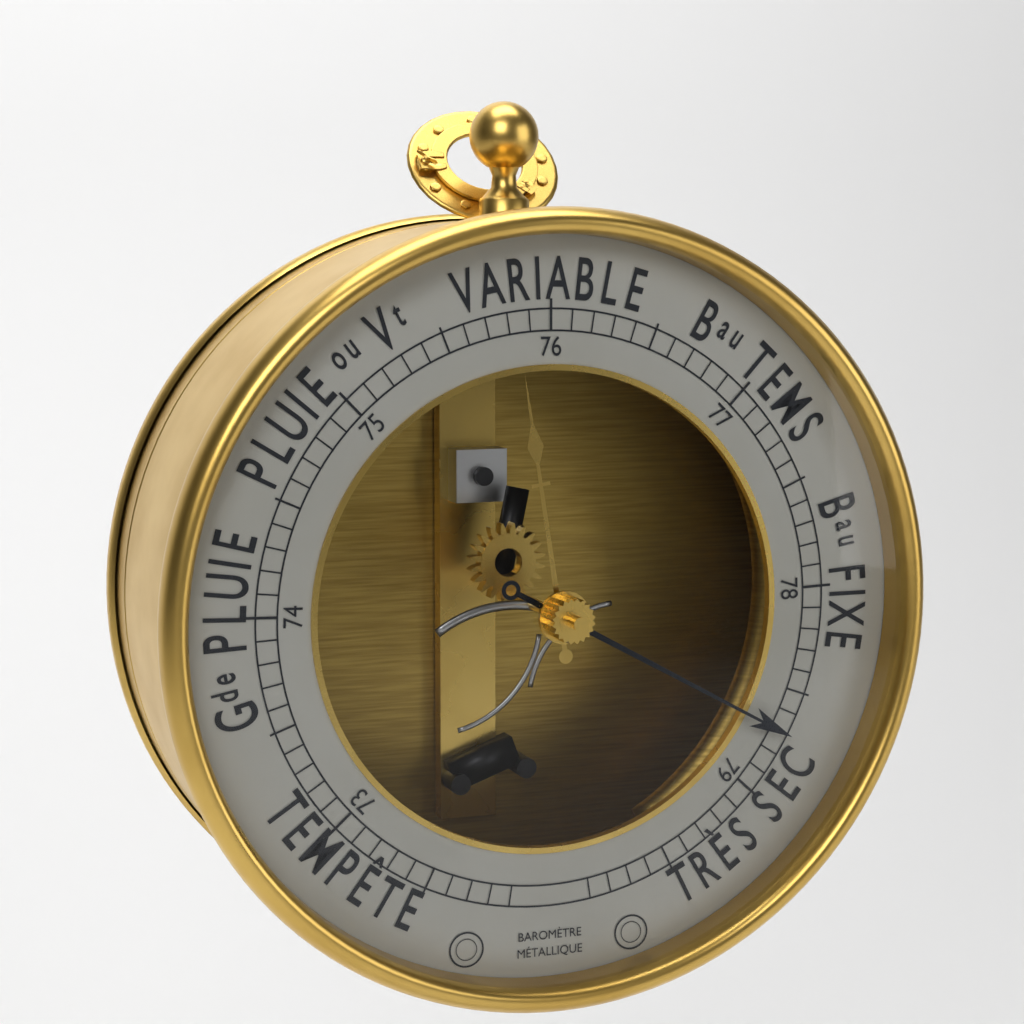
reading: 78.7 (no unit)
